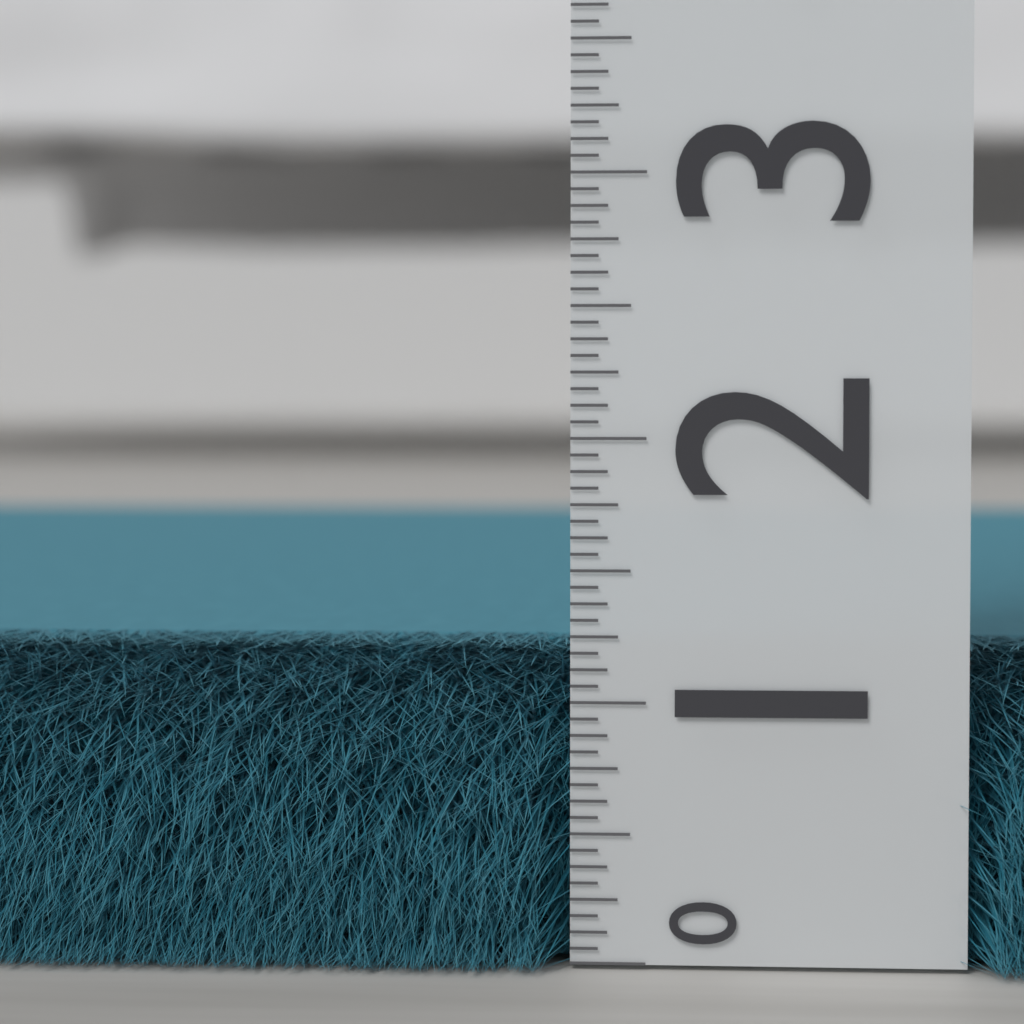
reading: 1.1875 (no unit)
